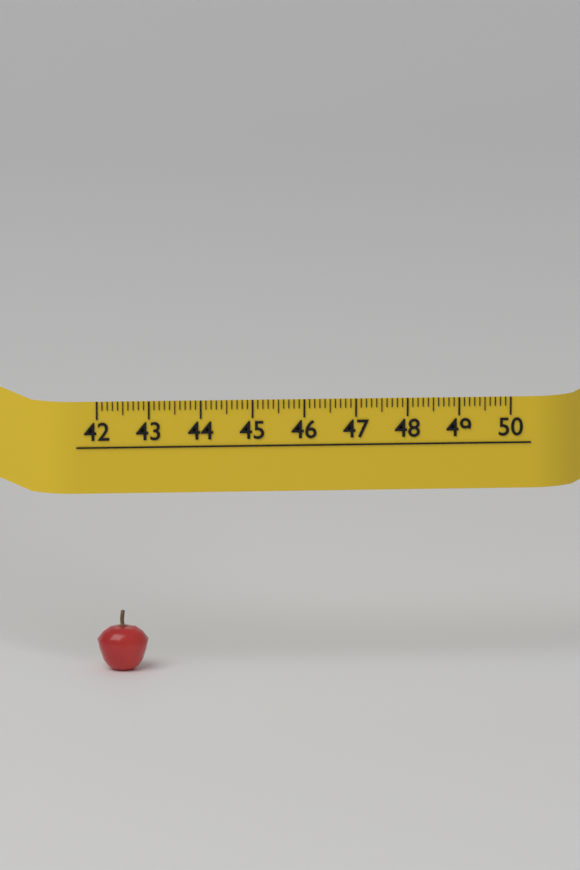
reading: 43.0 (no unit)
